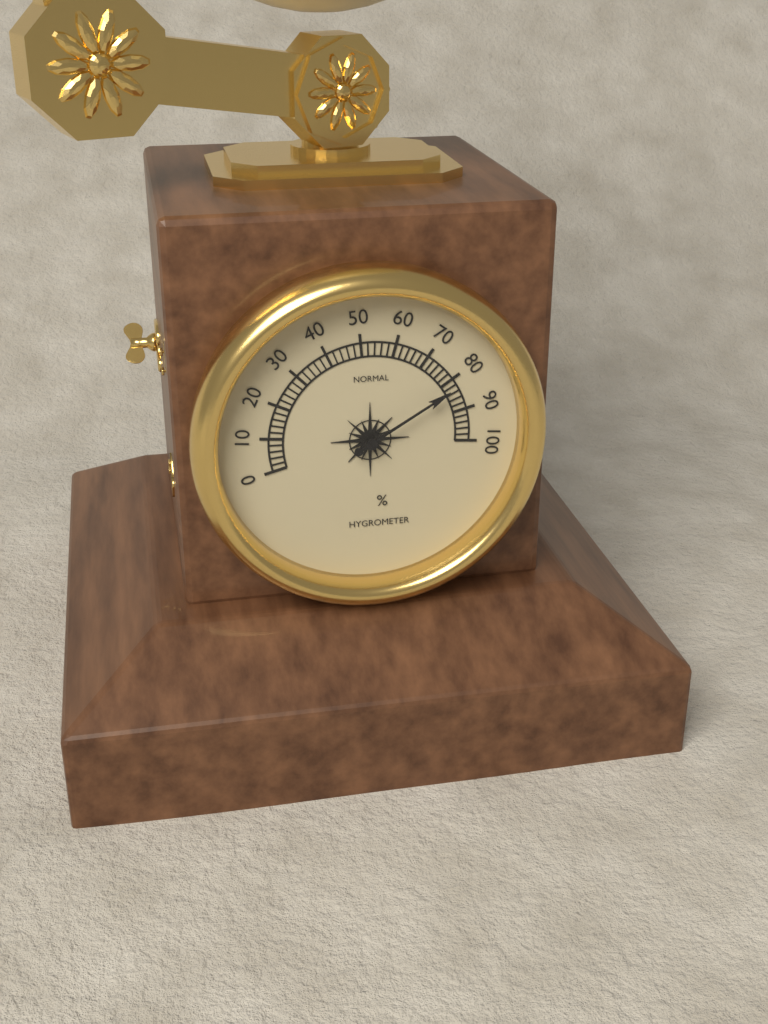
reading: 82 %
